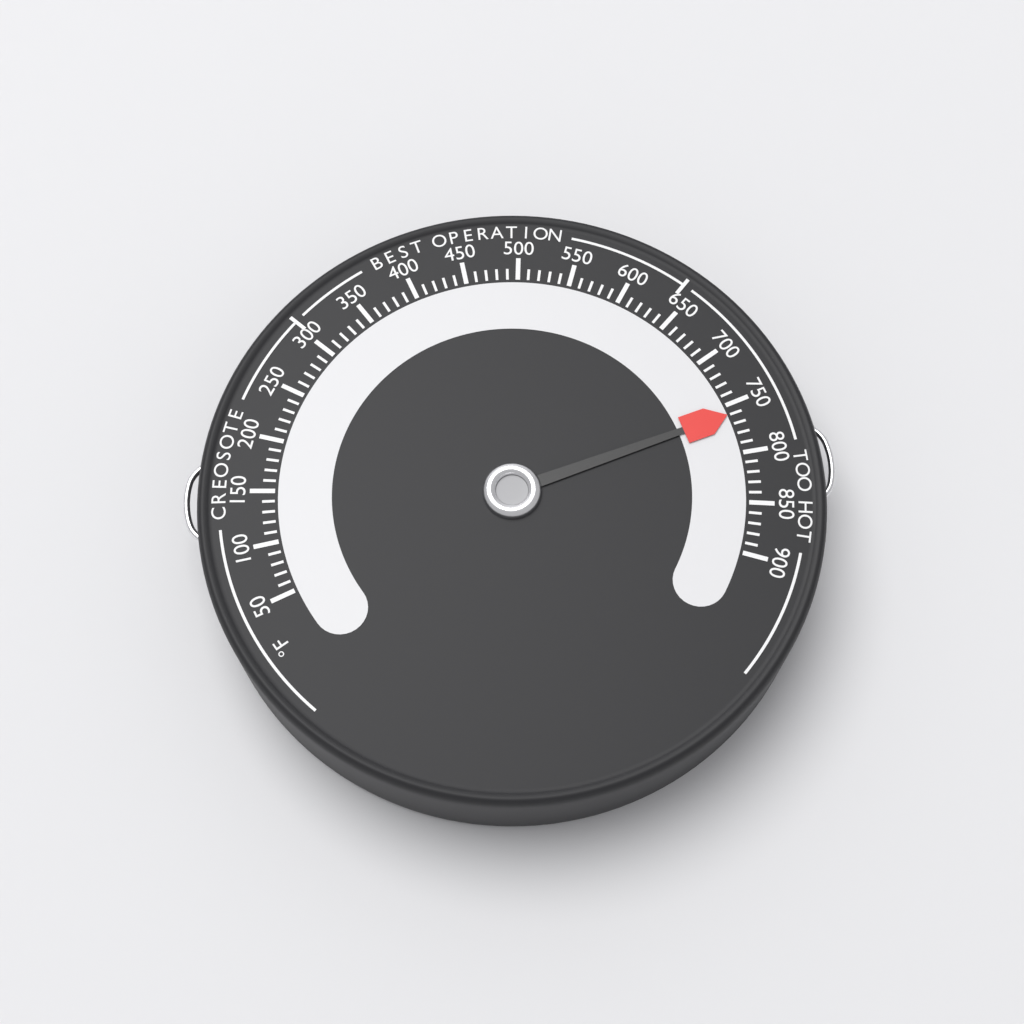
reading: 760 °F
